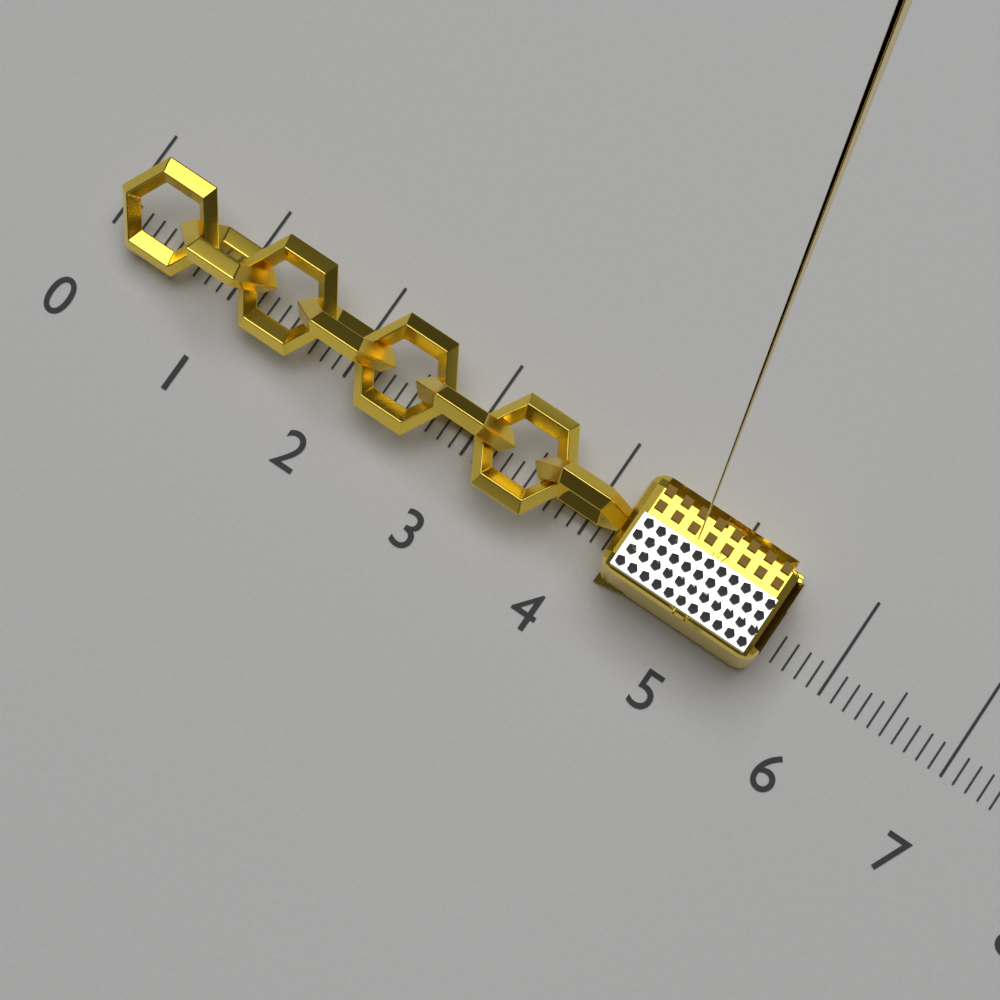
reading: 5.5 (no unit)
